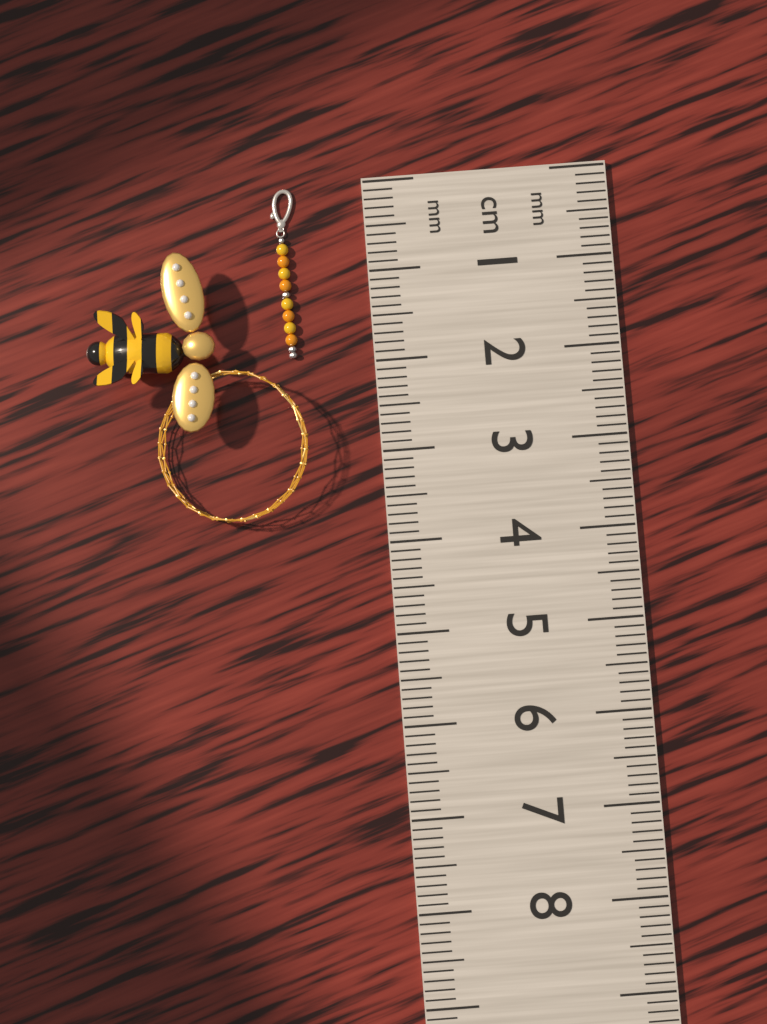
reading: 1.9 cm
